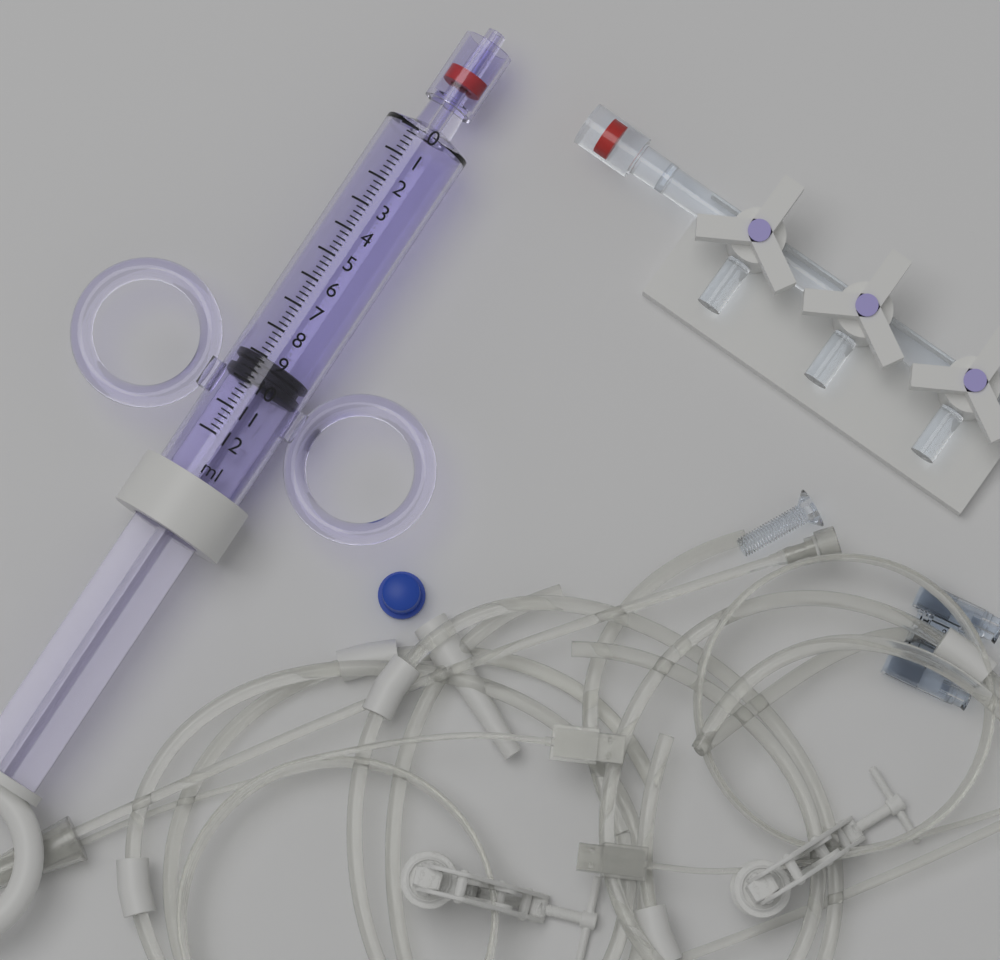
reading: 9.0 ml
